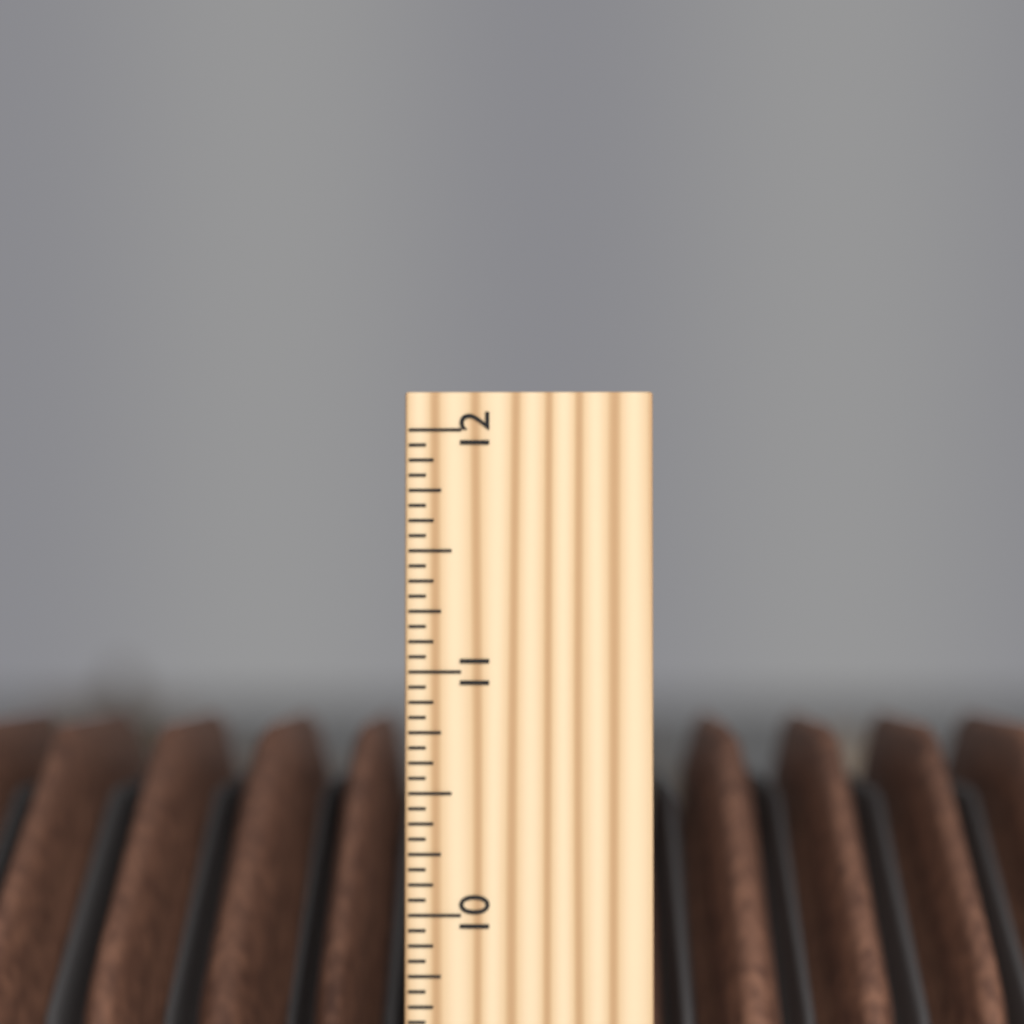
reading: 10.7500 inch
